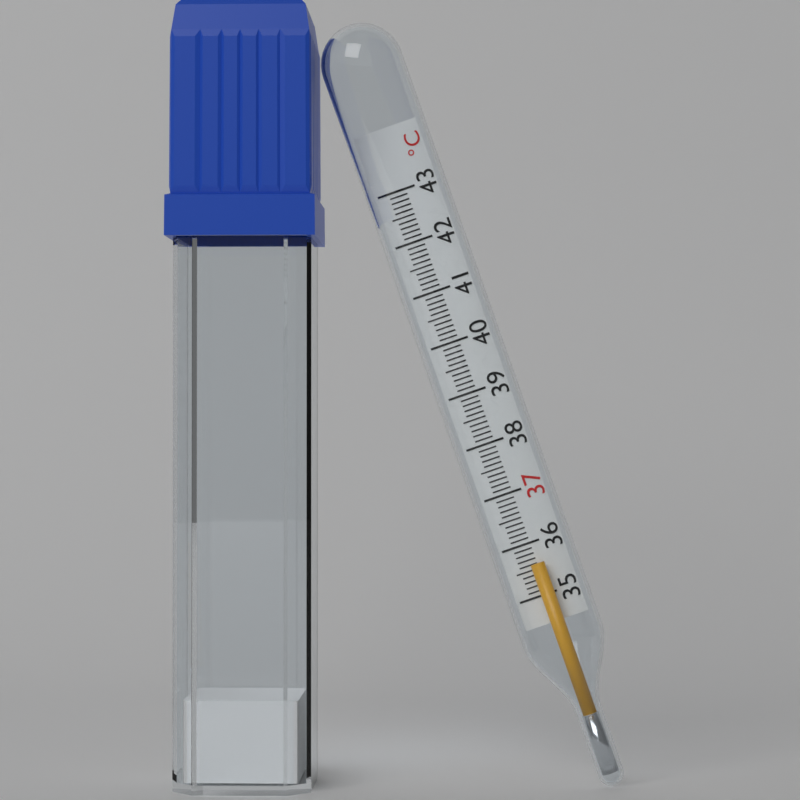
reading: 35.6 °C
